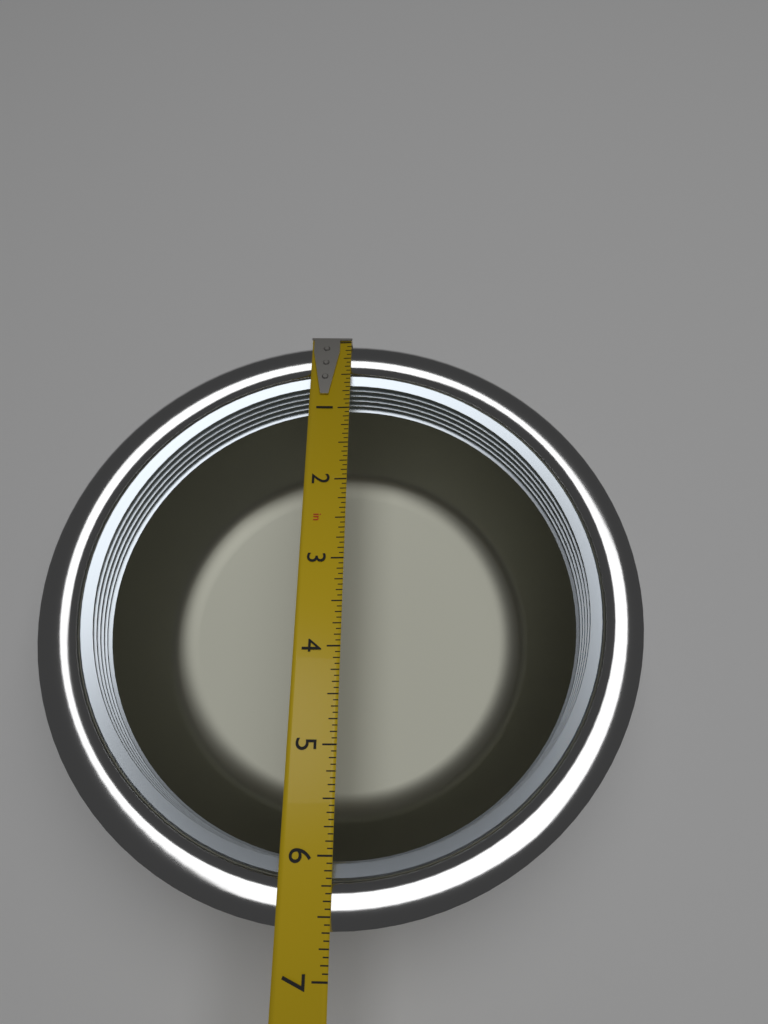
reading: 6.6250 in
